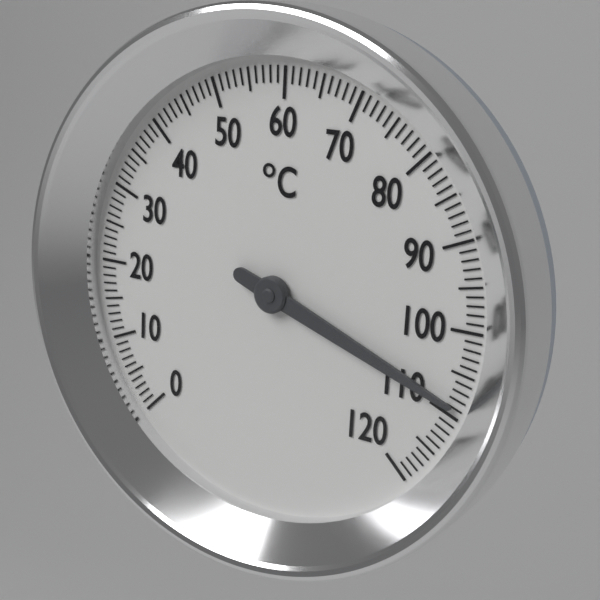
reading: 109 °C
